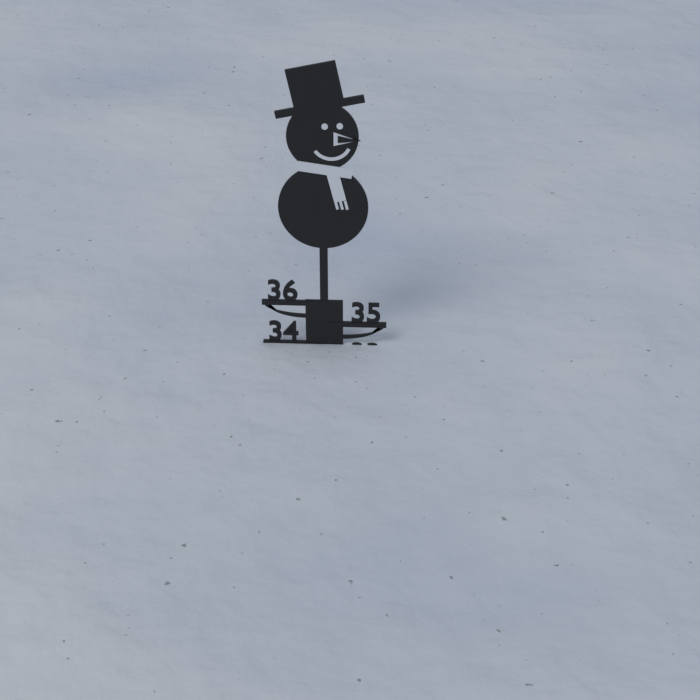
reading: 34 (no unit)
